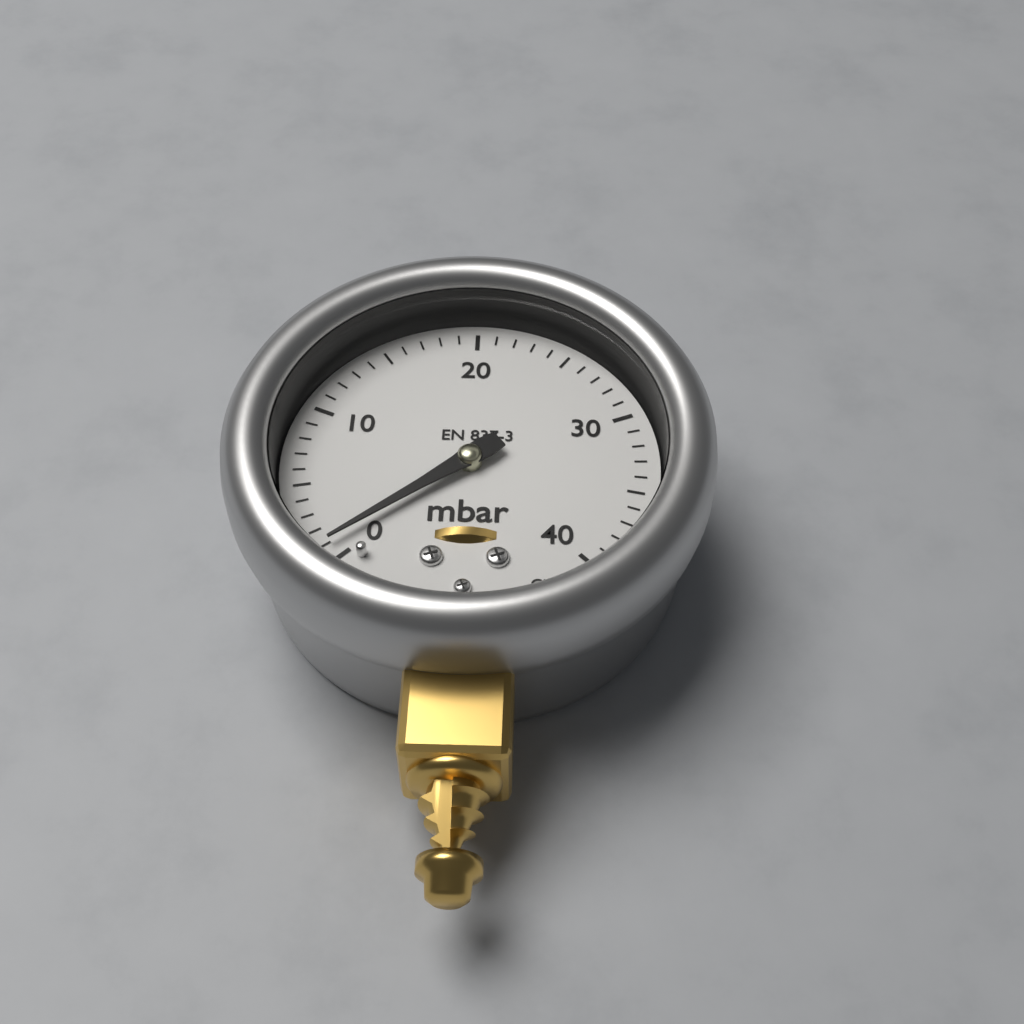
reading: 1 mbar
